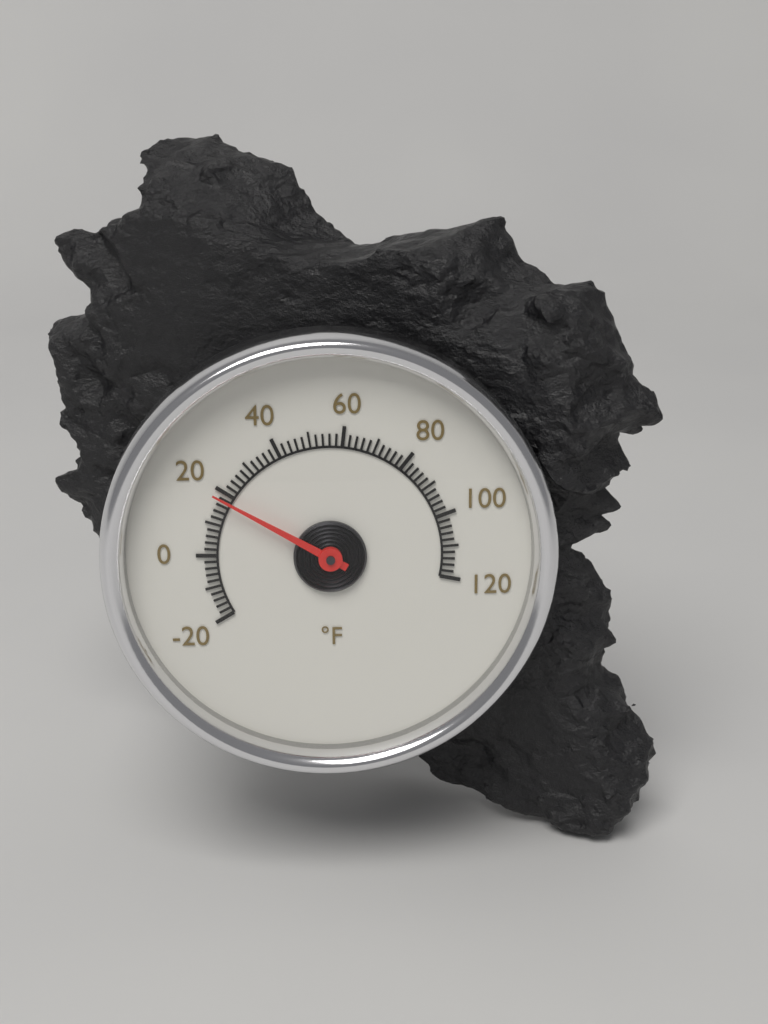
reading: 18 °F
